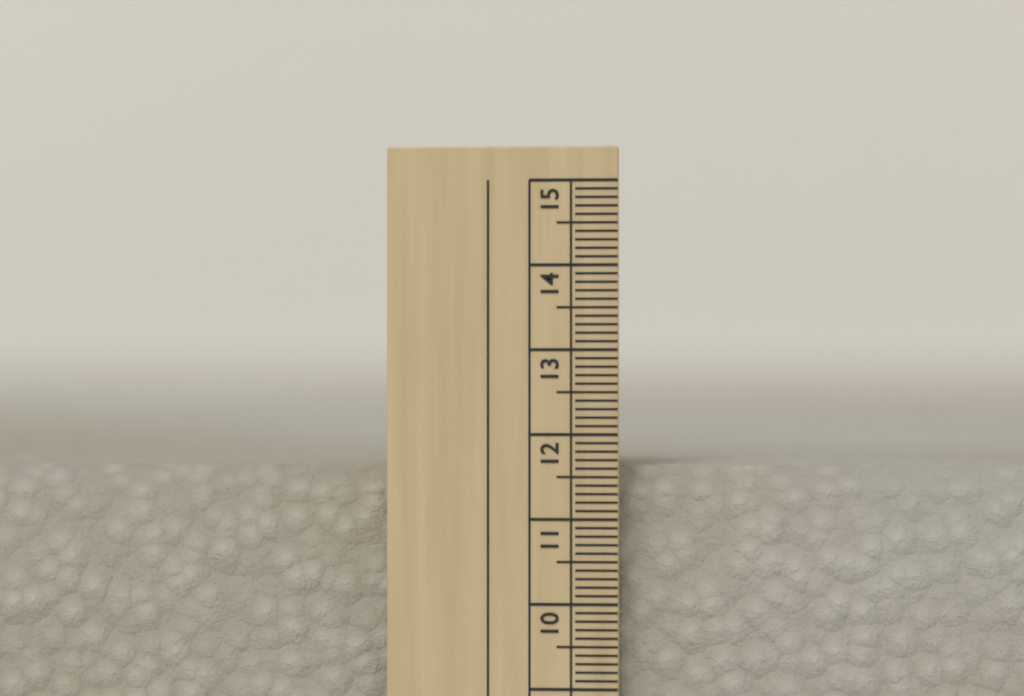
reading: 11.6 cm
